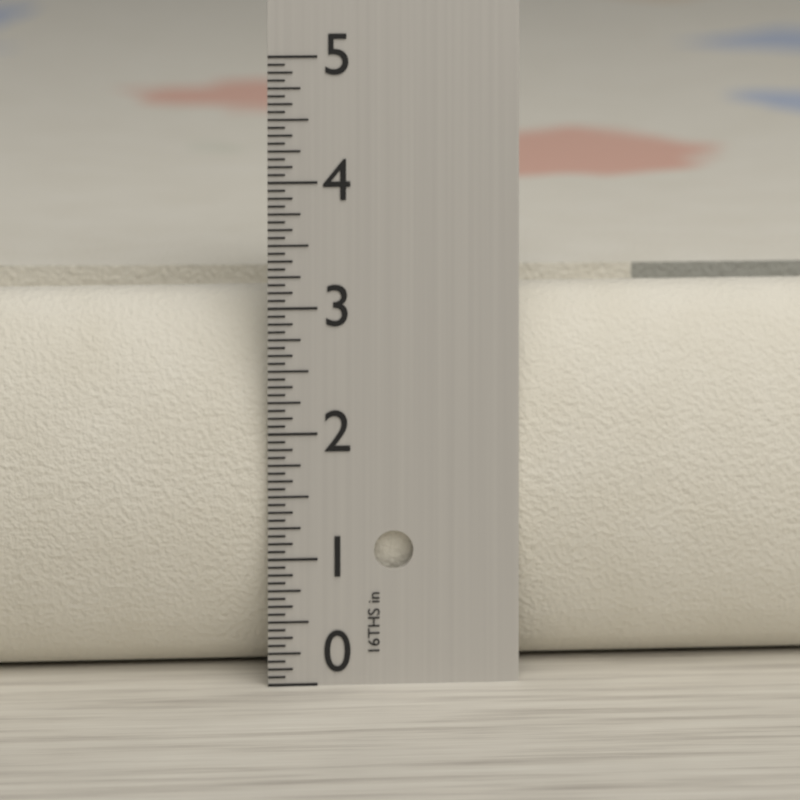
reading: 3.0625 in
